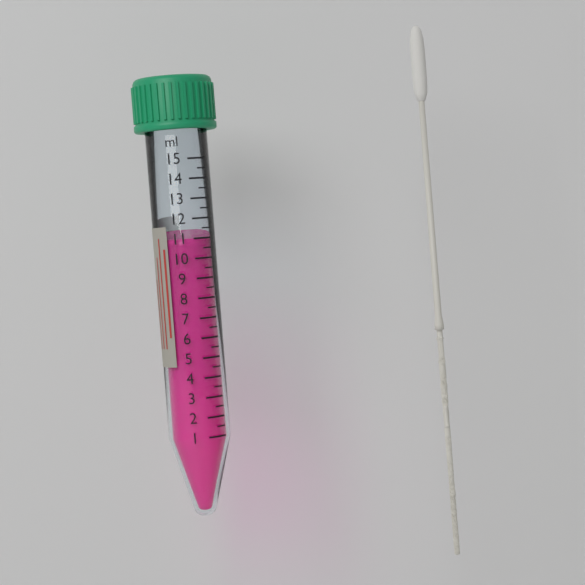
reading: 11.0 ml
